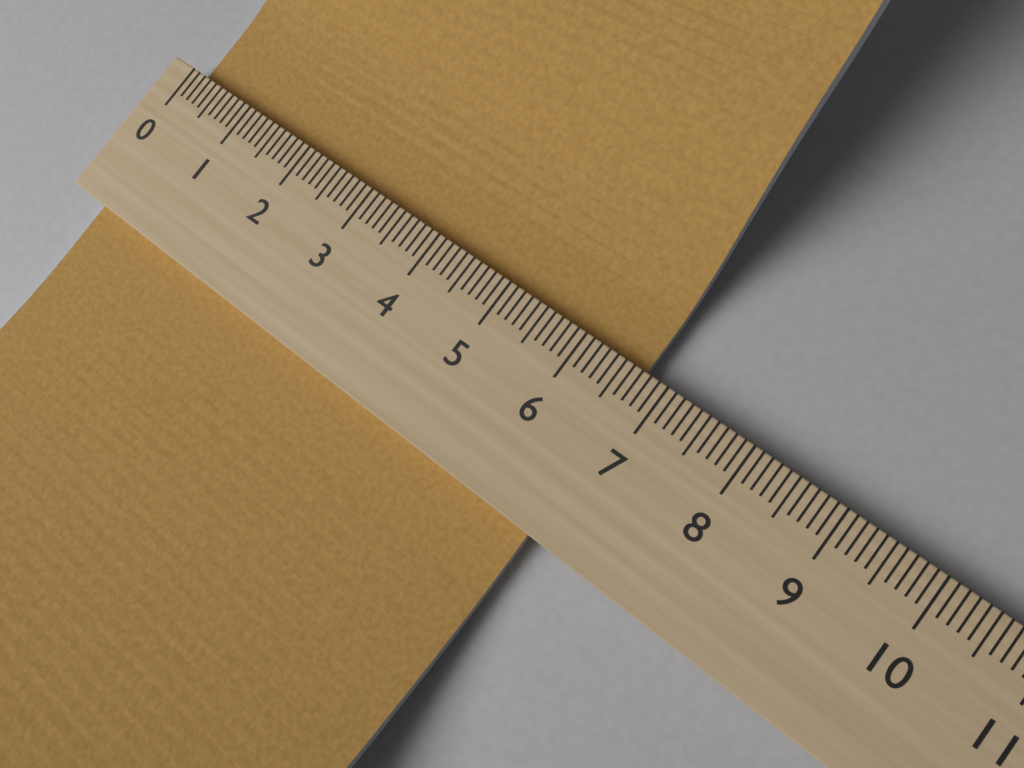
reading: 6.7 (no unit)
